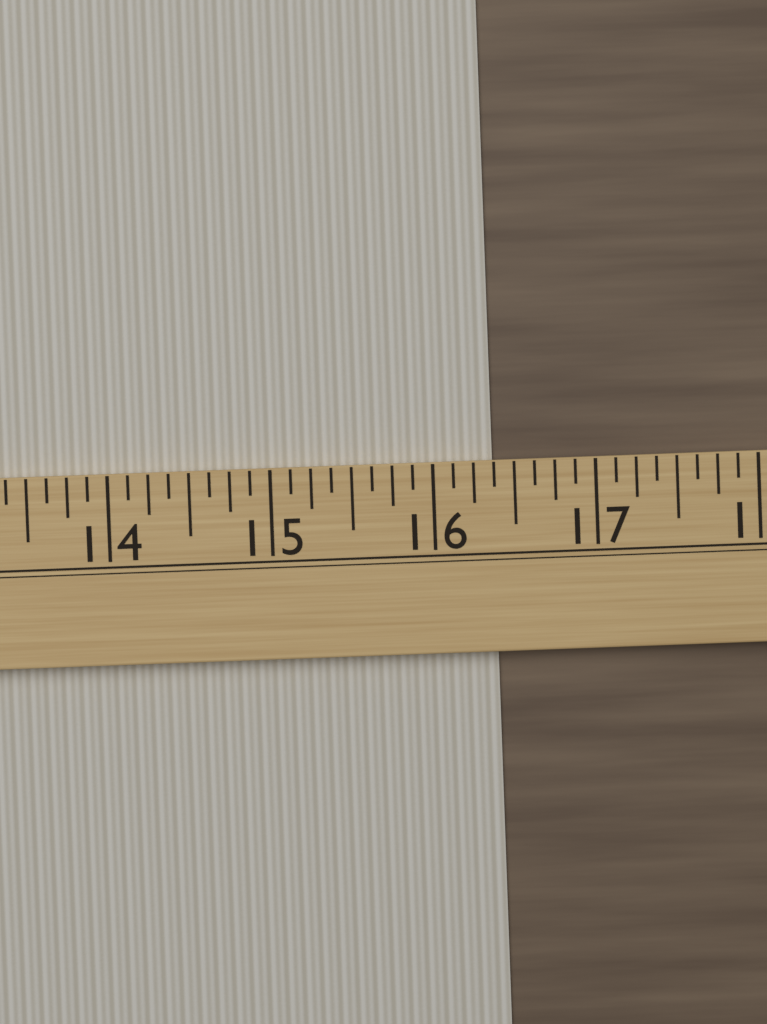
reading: 16.375 (no unit)
